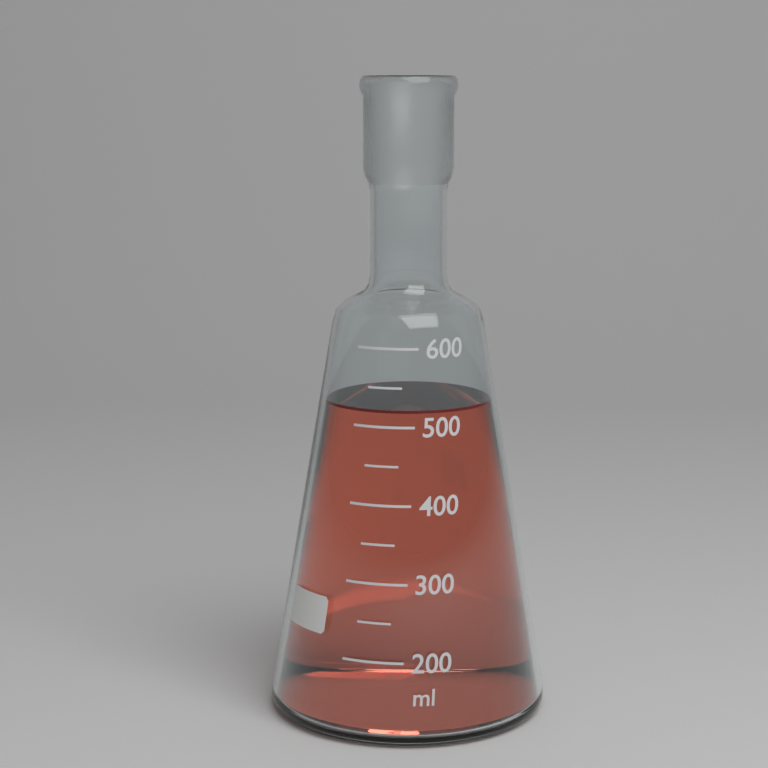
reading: 520 ml
